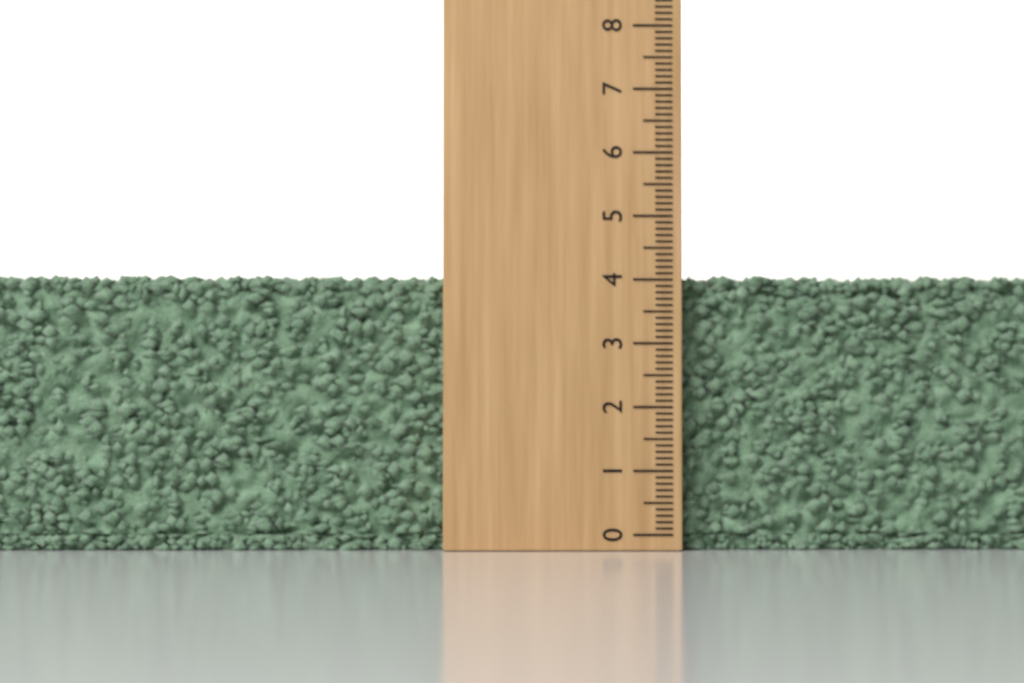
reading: 4.1 (no unit)
